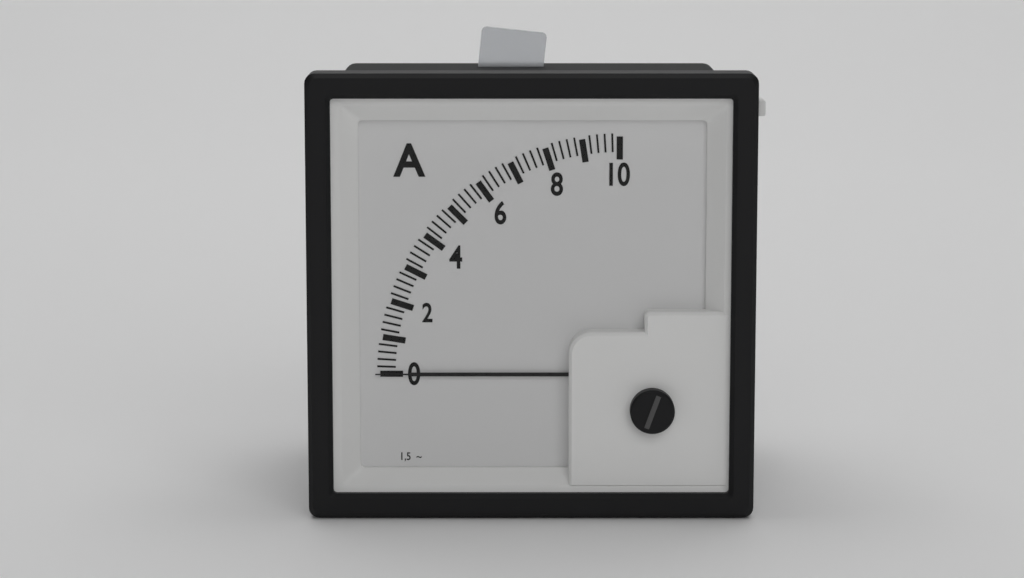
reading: 0.0 A
